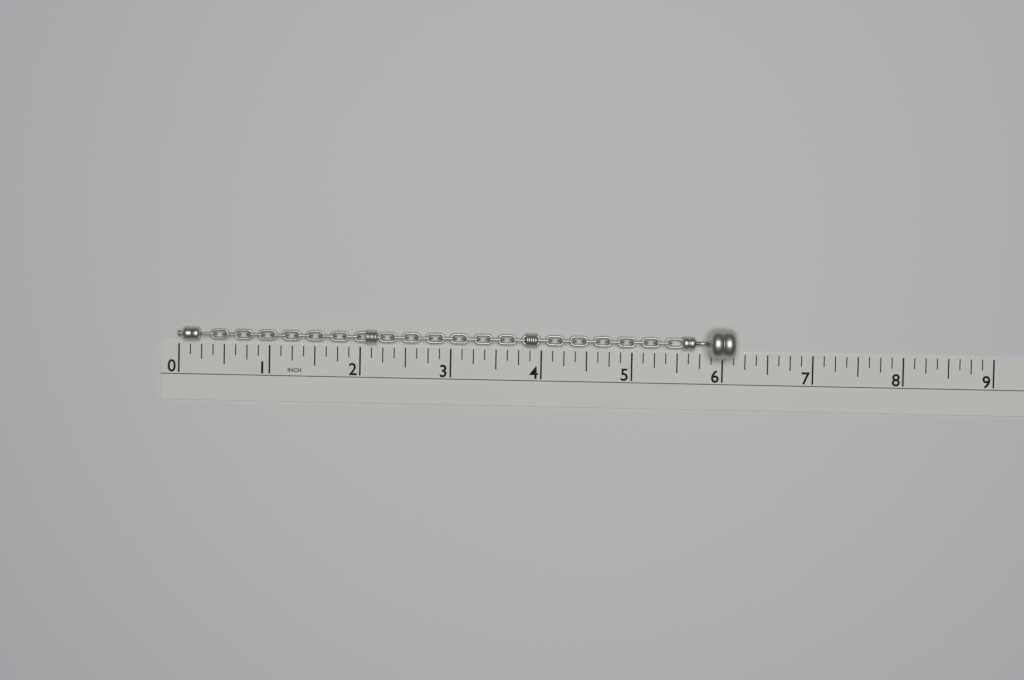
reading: 6.125 in
